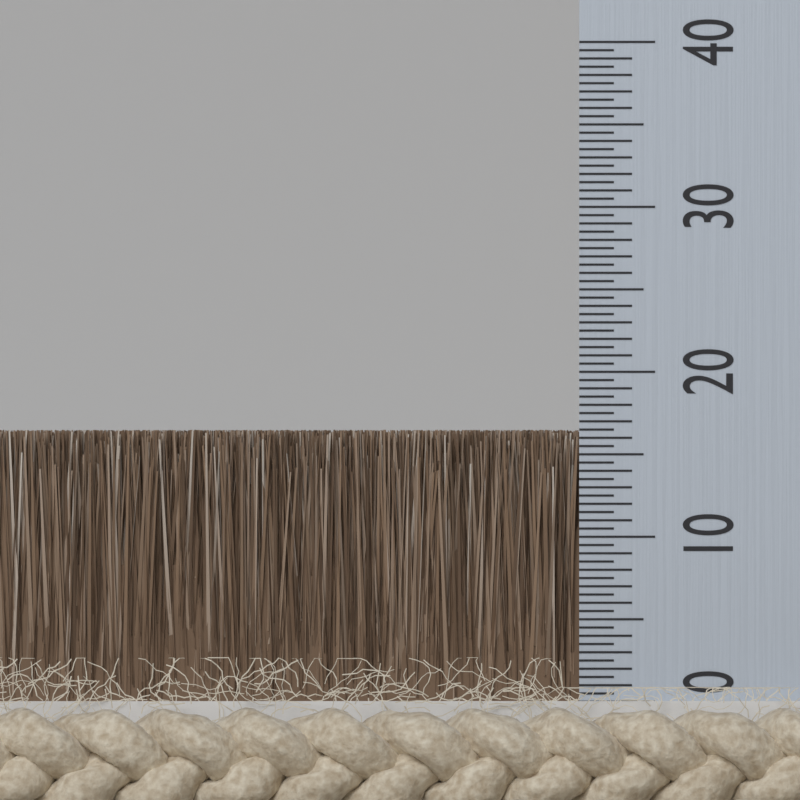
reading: 16.5 (no unit)
